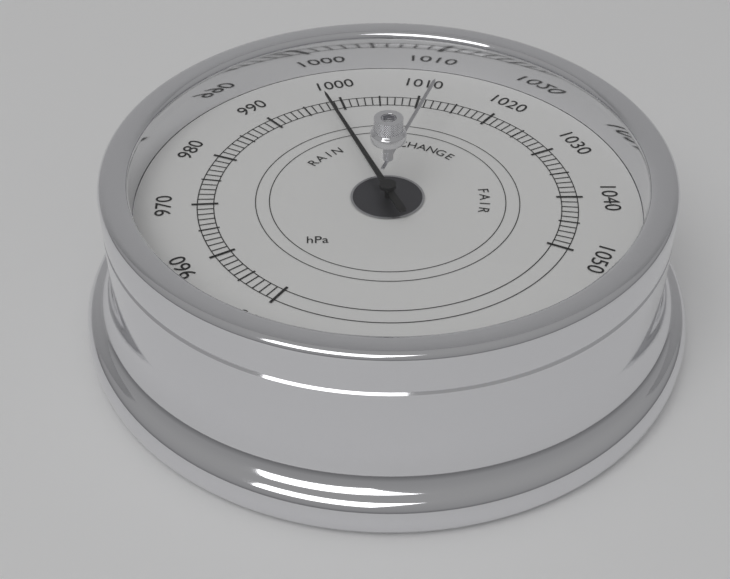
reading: 998 hPa
